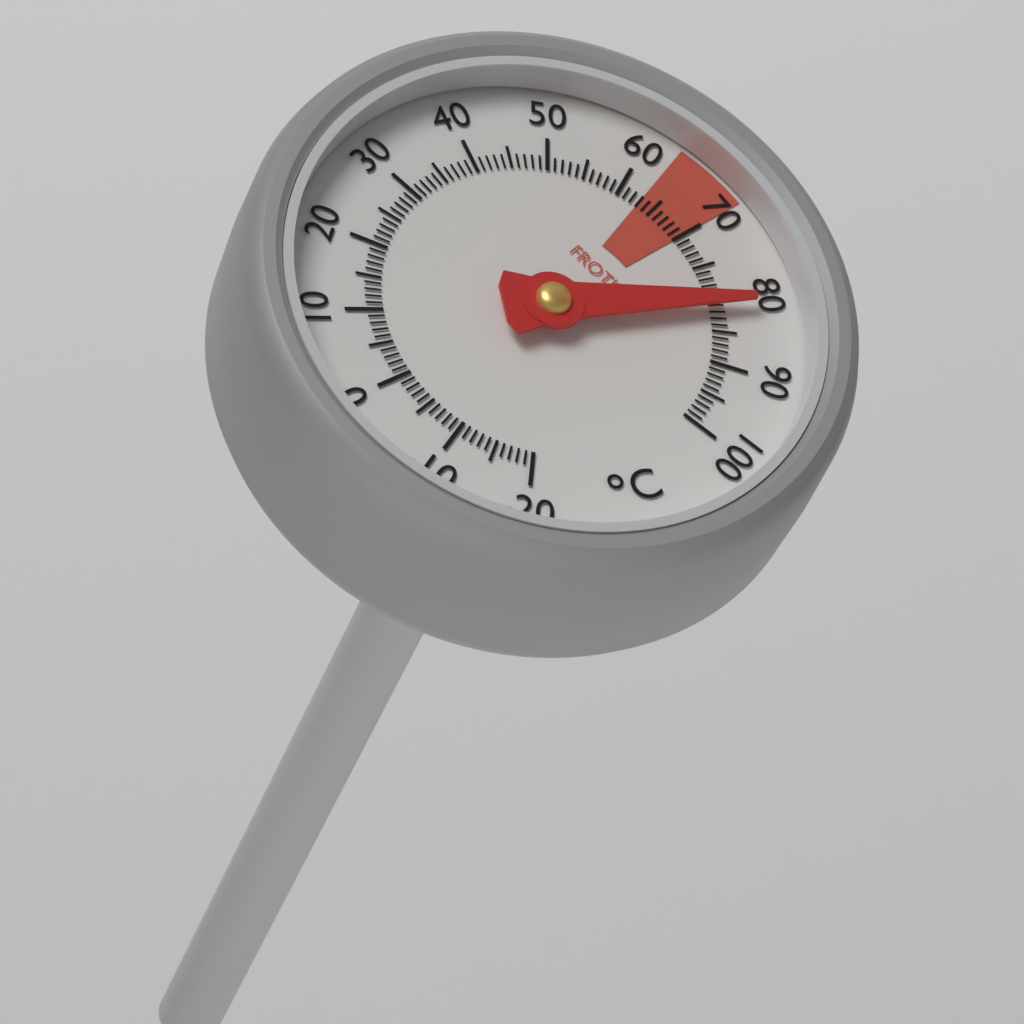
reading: 81 °C
